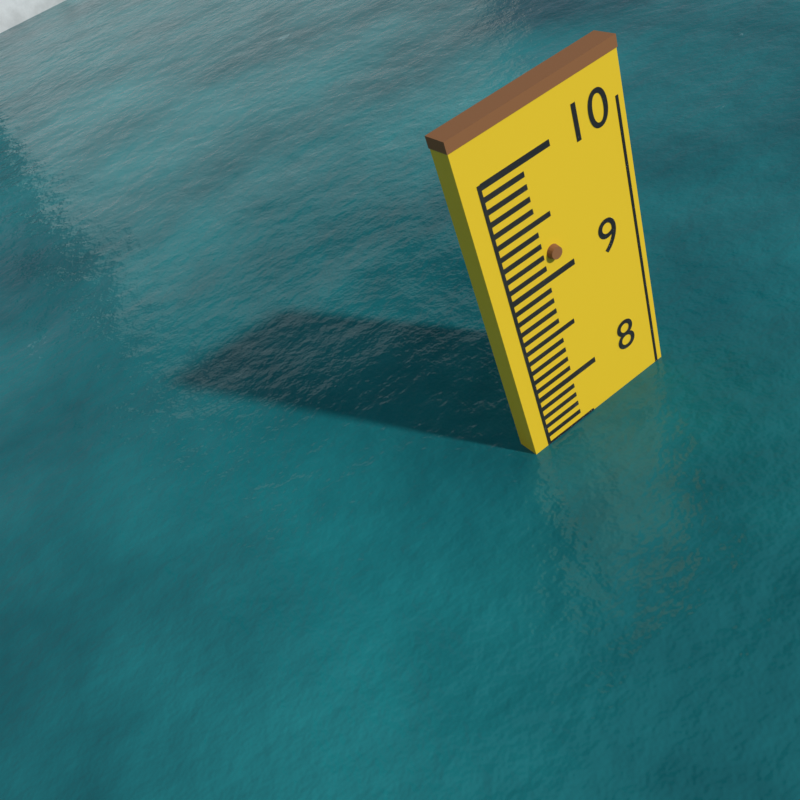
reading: 7.5 (no unit)
